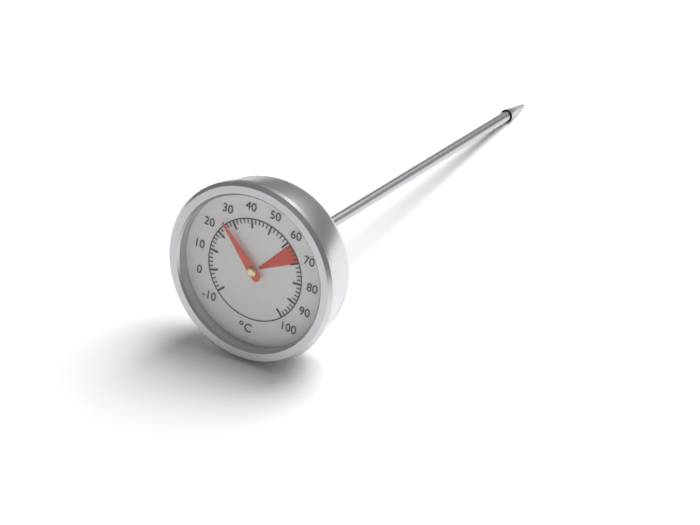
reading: 26 °C
